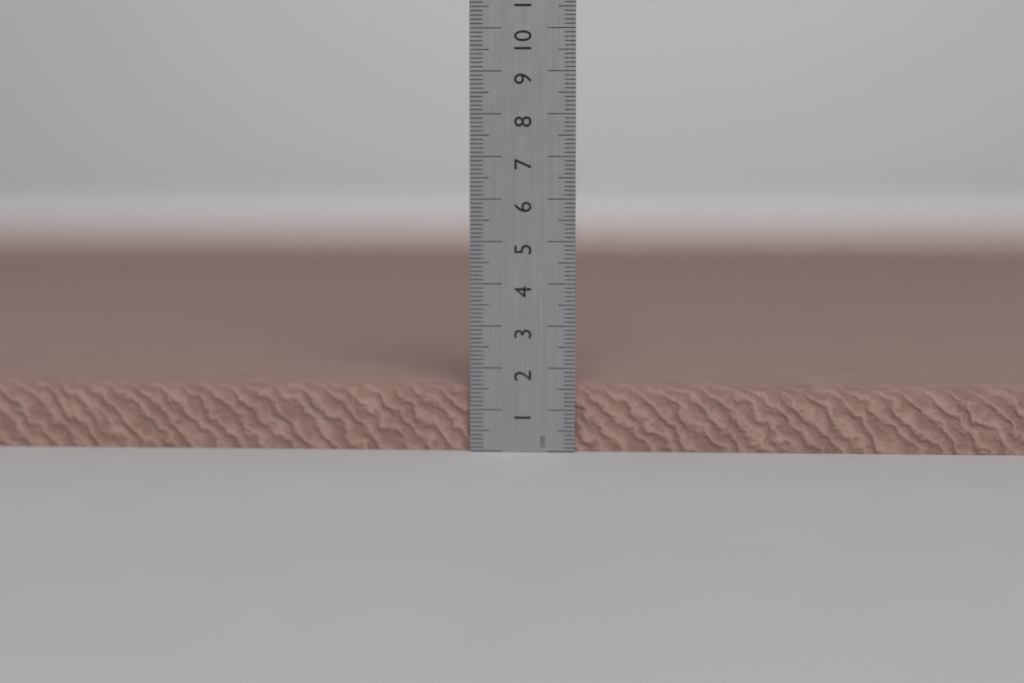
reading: 1.6 cm
